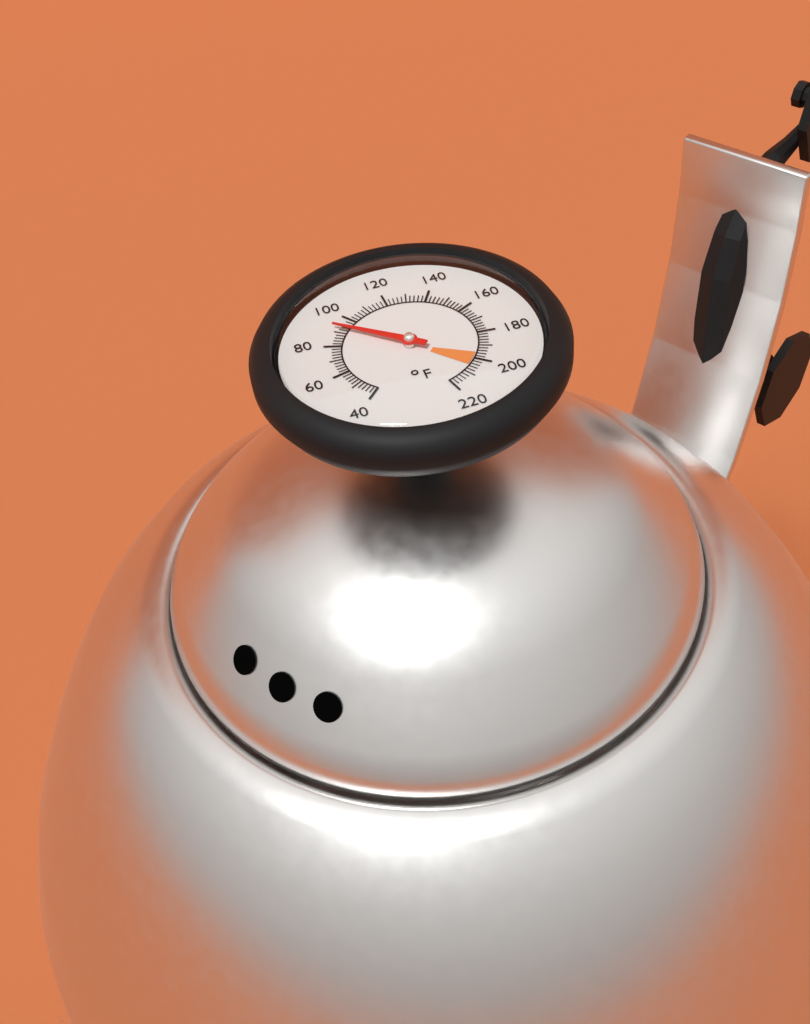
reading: 92 °F
